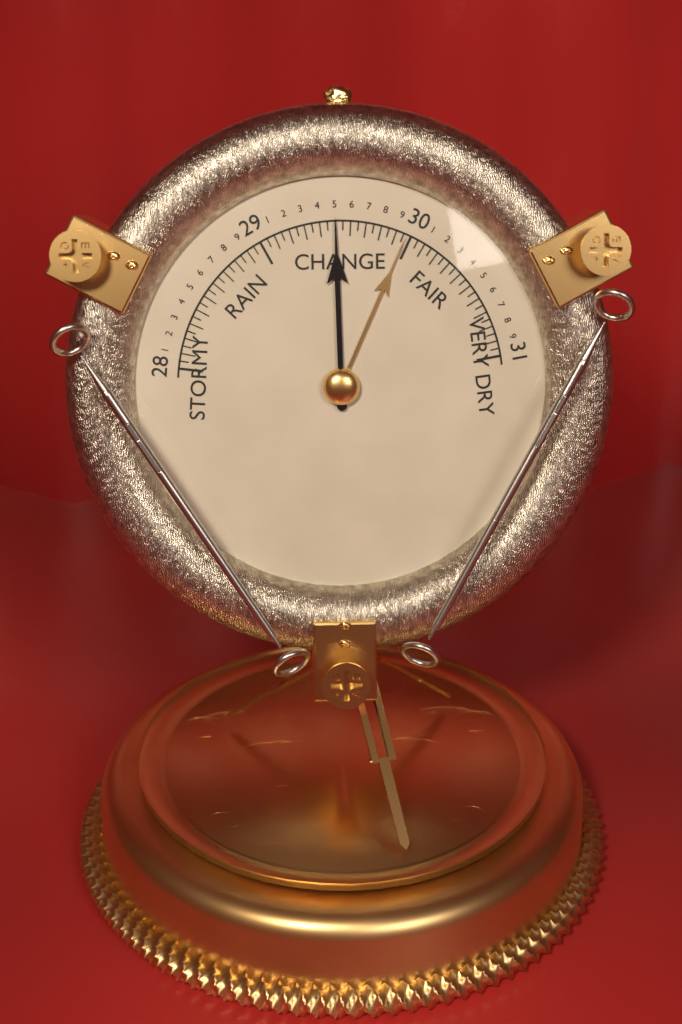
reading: 29.50 (no unit)
